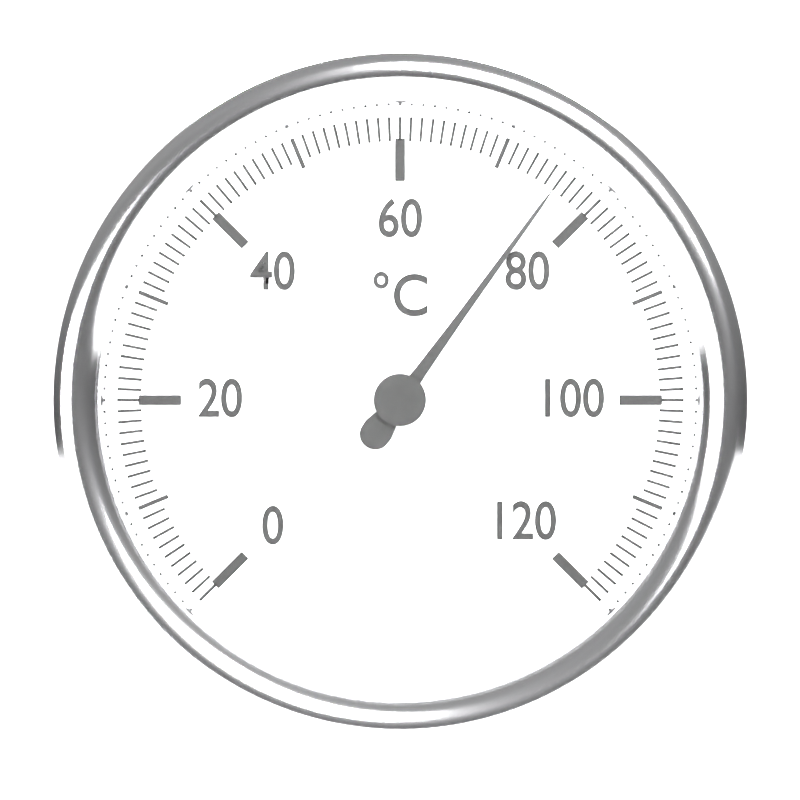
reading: 76 °C
